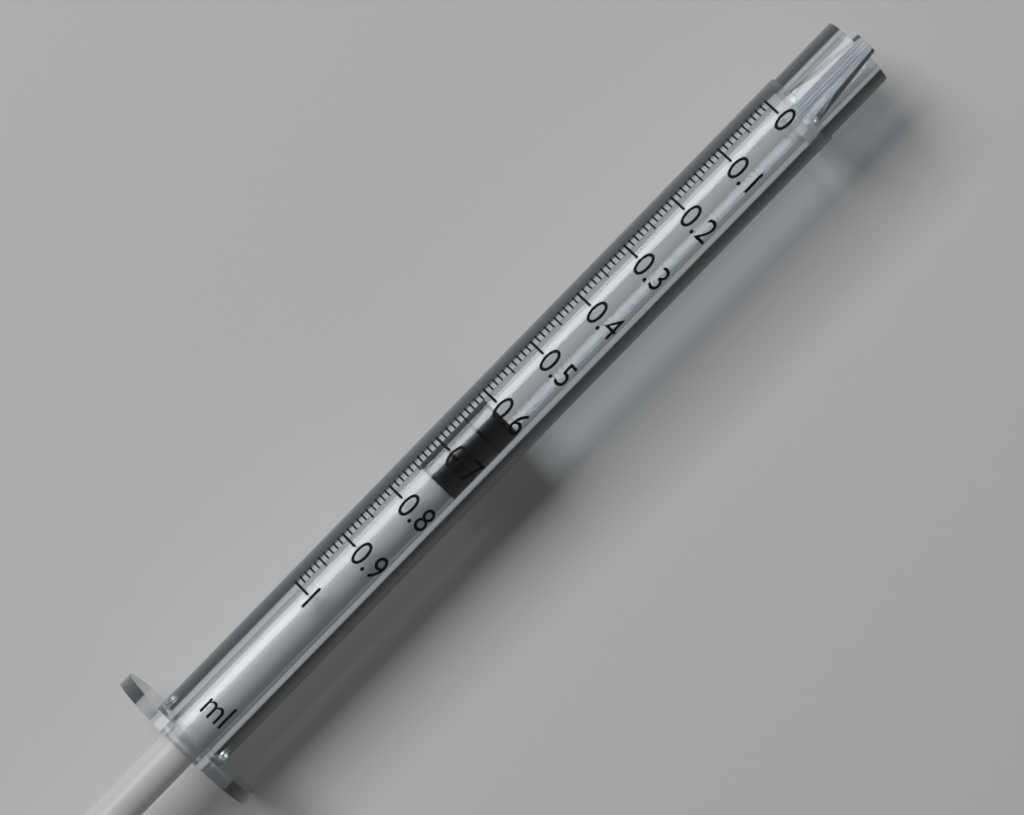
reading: 0.61 ml
